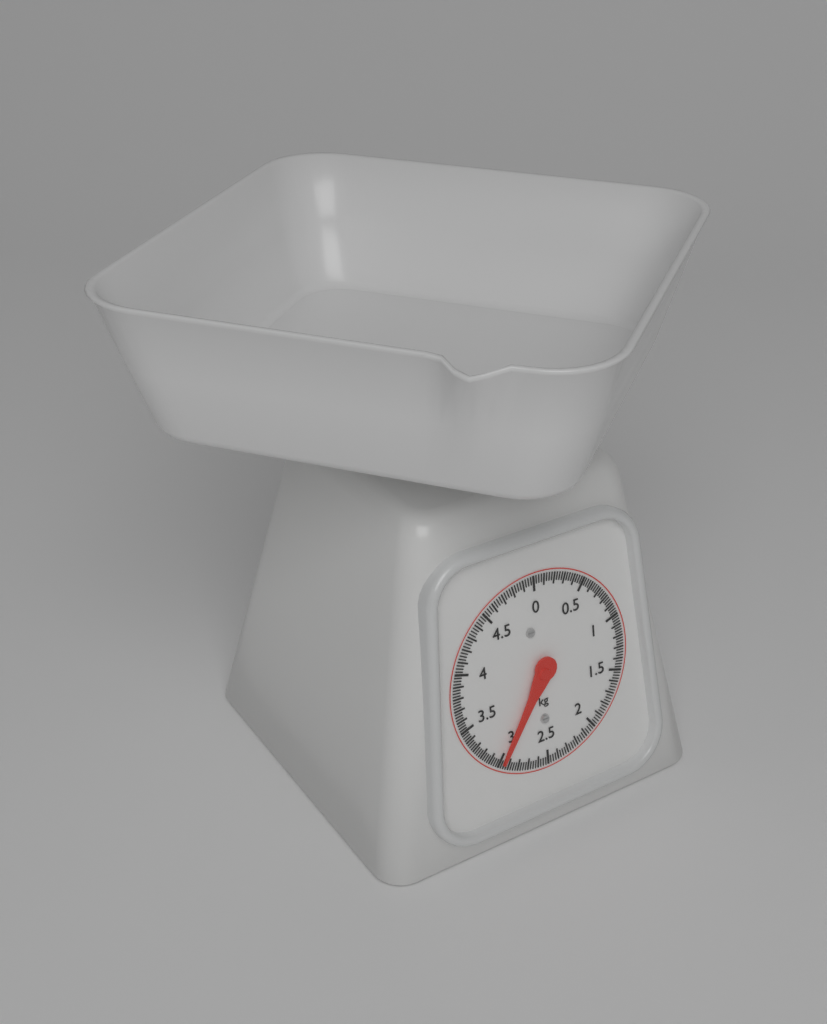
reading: 2.975 kg
